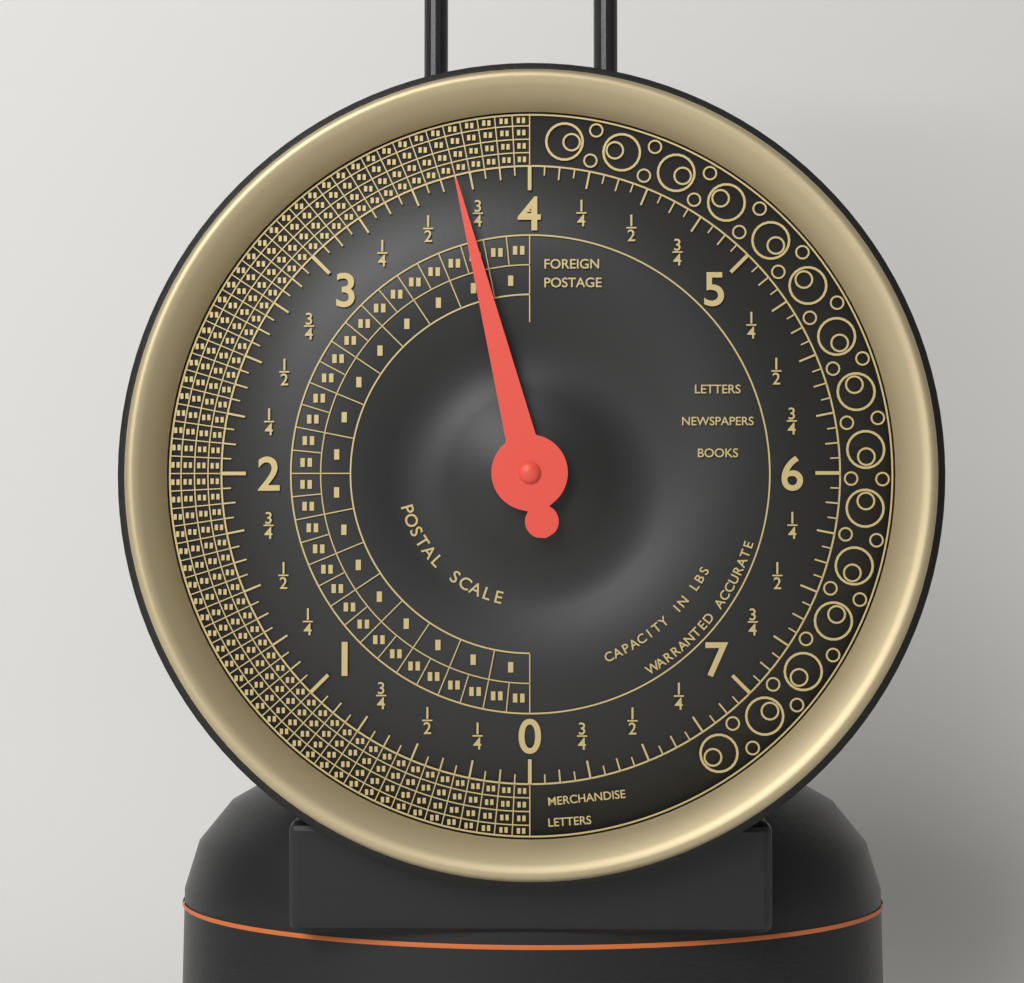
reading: 3.6875 lbs
